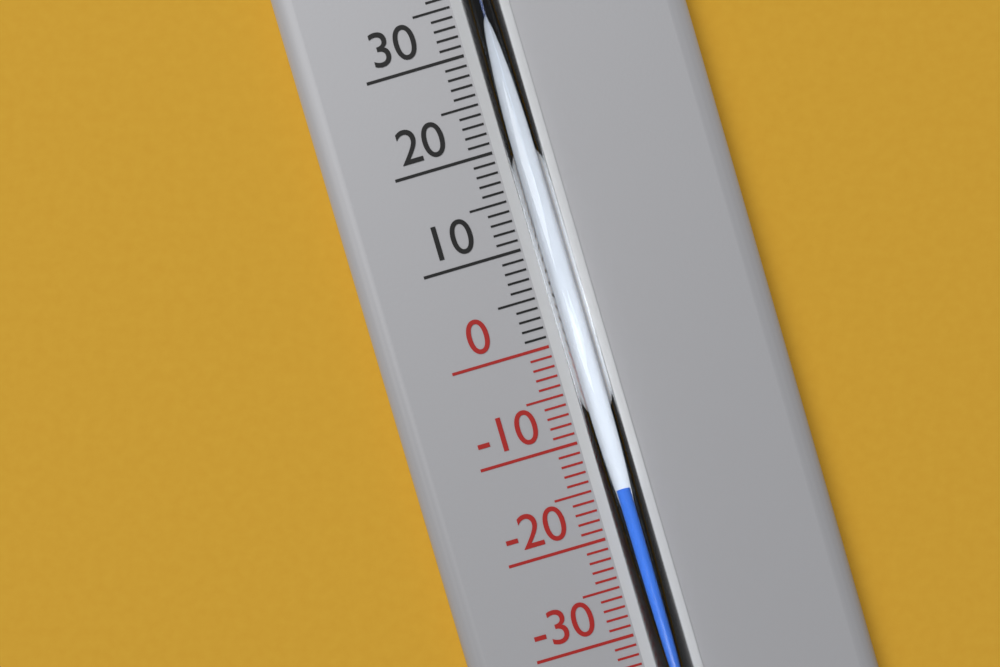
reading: -15 °C
